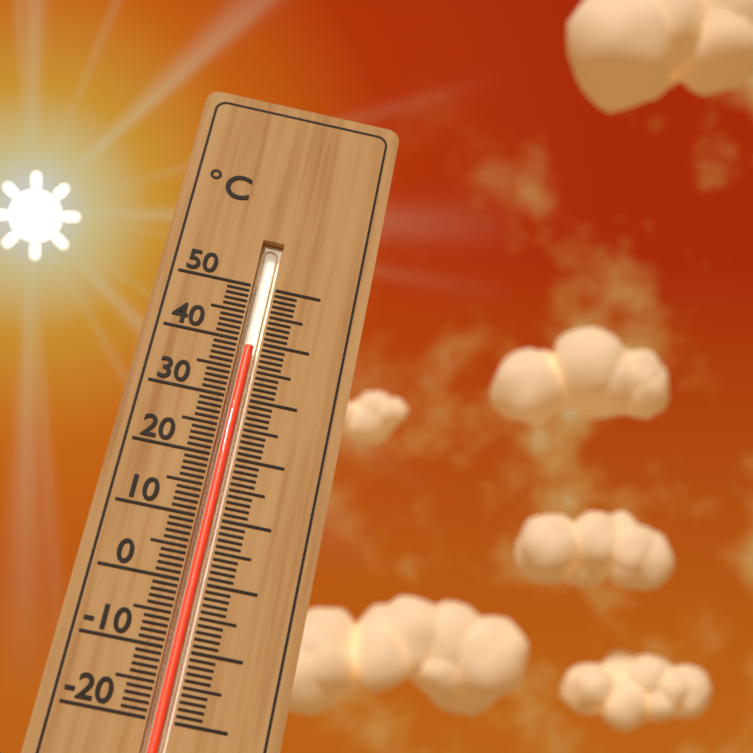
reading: 39 °C
